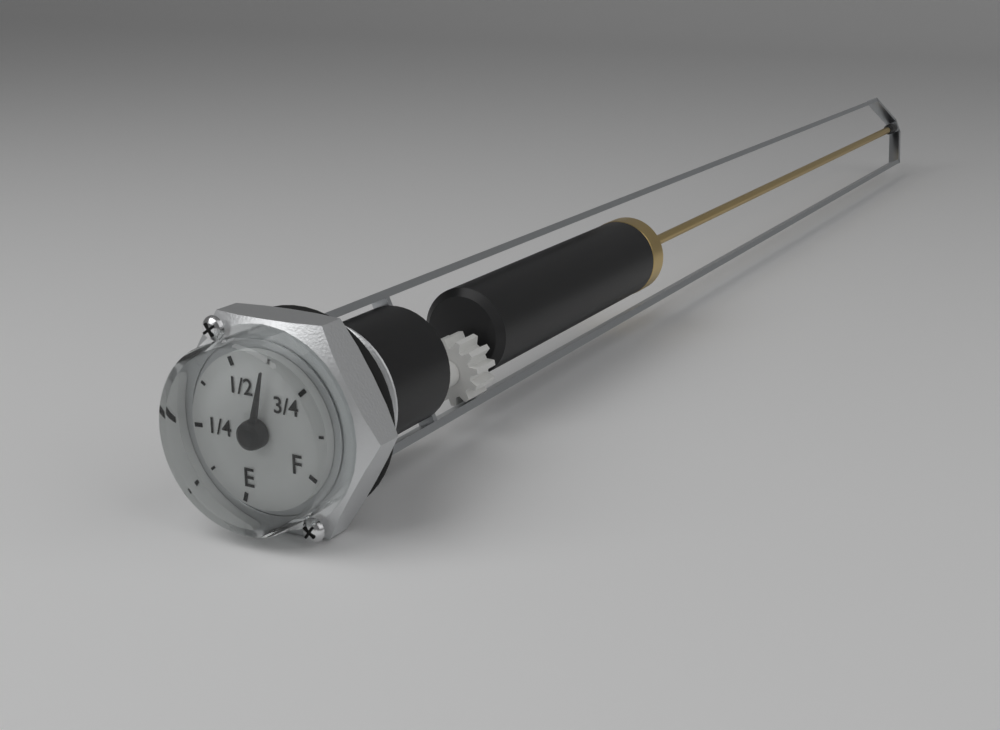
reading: 0.625 (no unit)
